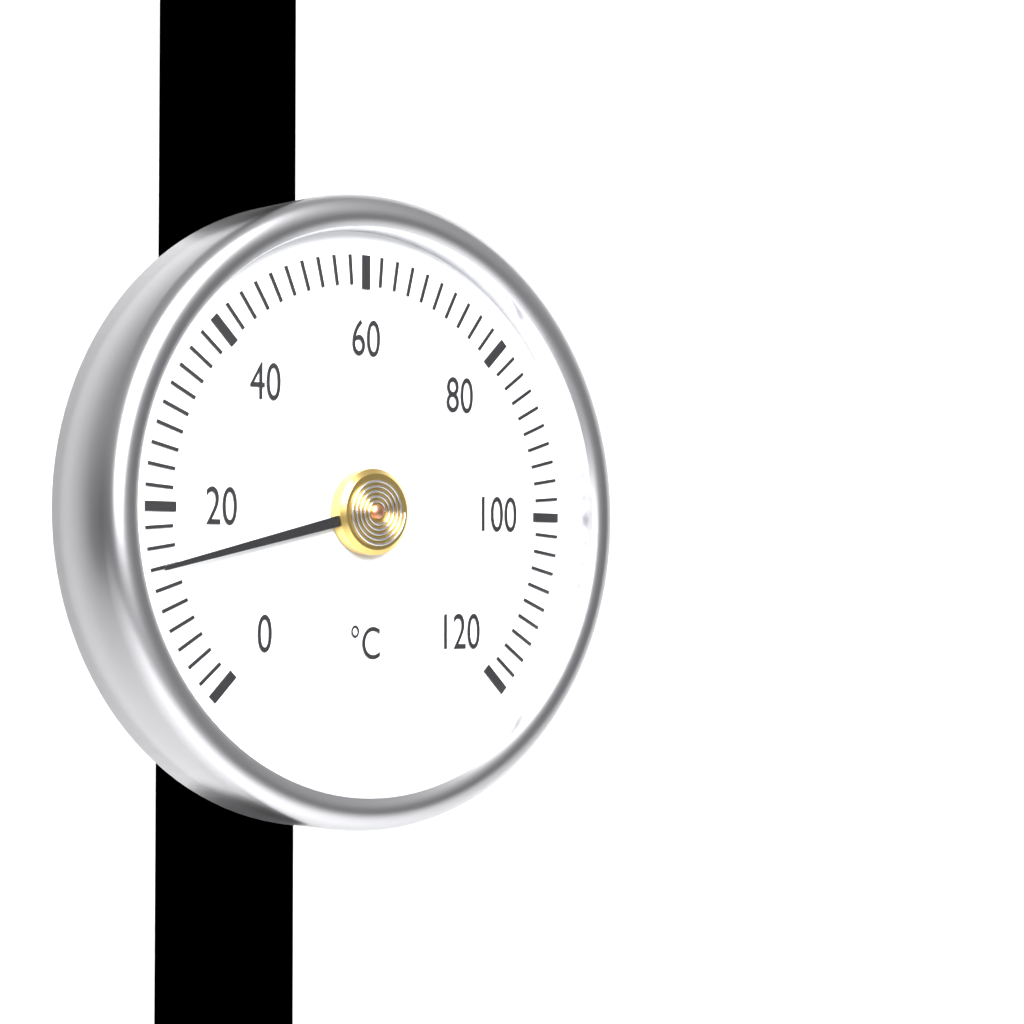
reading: 14 °C
